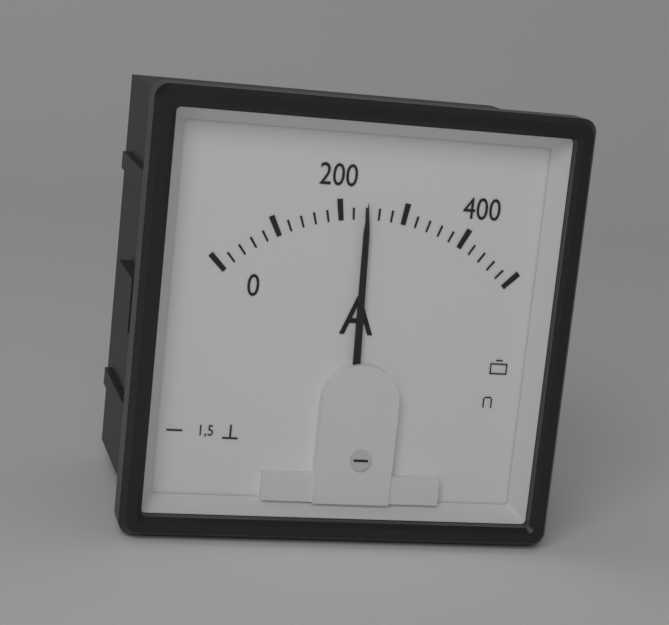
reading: 240 A
